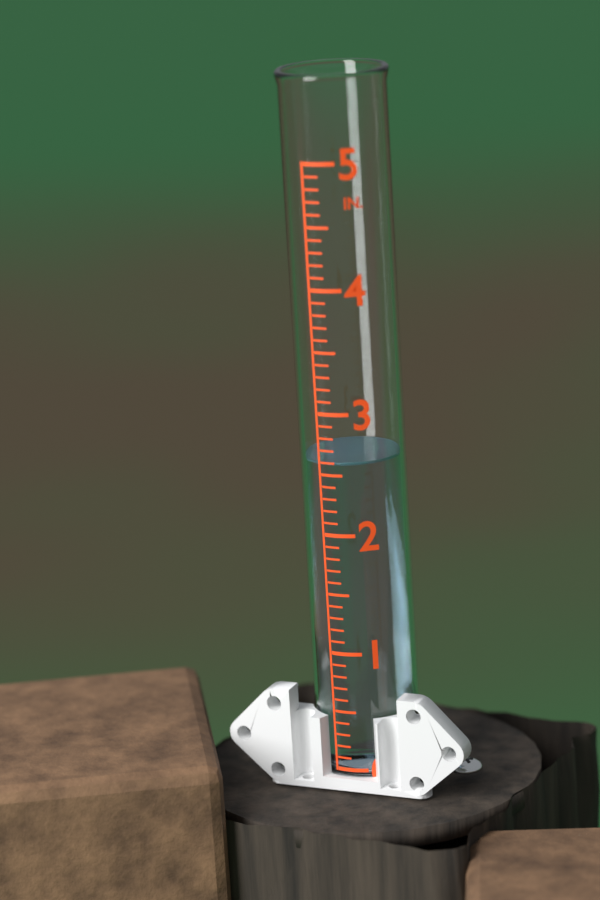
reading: 2.6 in
